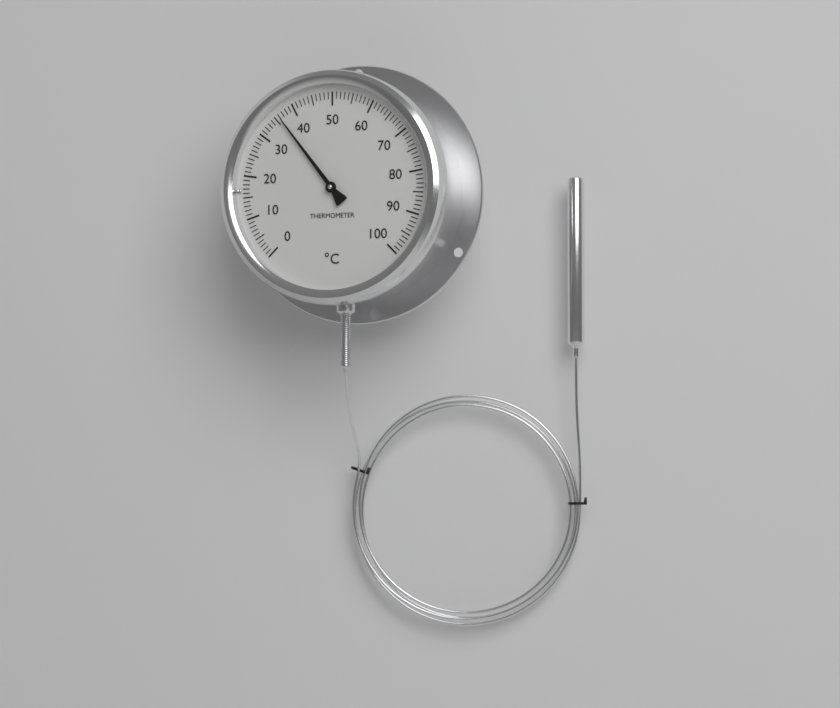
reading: 36 °C
